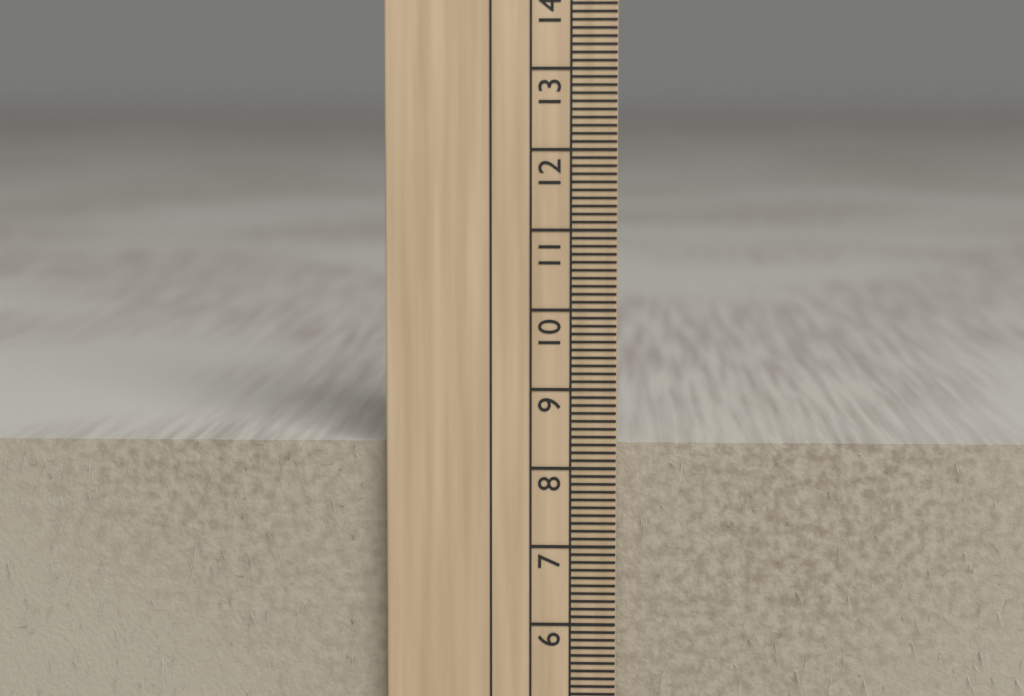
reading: 8.3 cm
